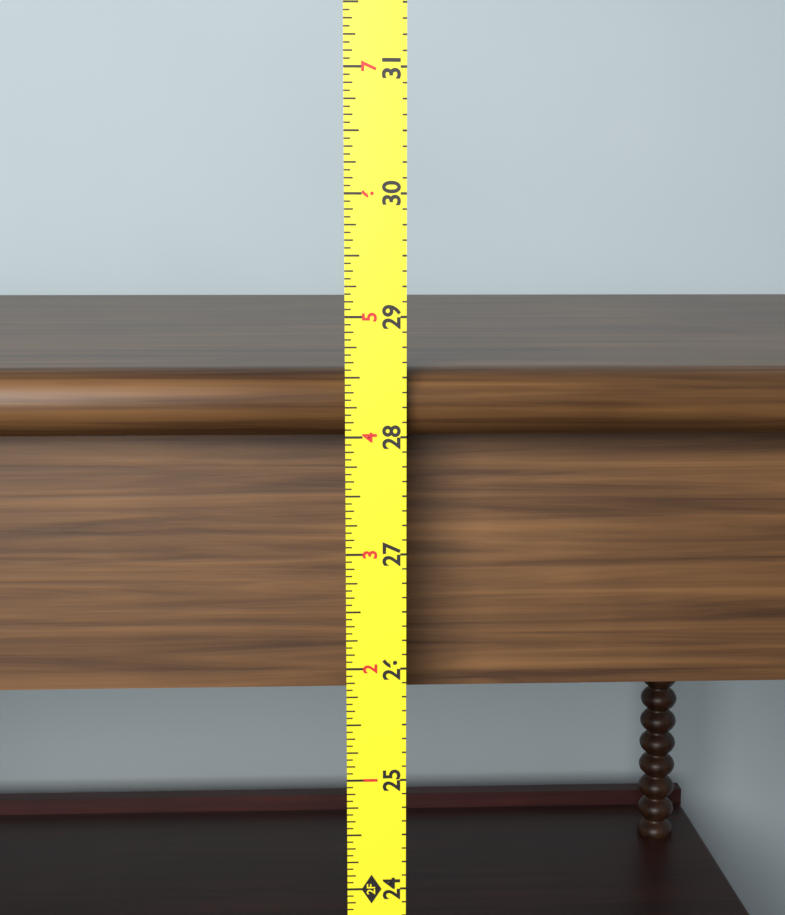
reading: 28.5625 in
